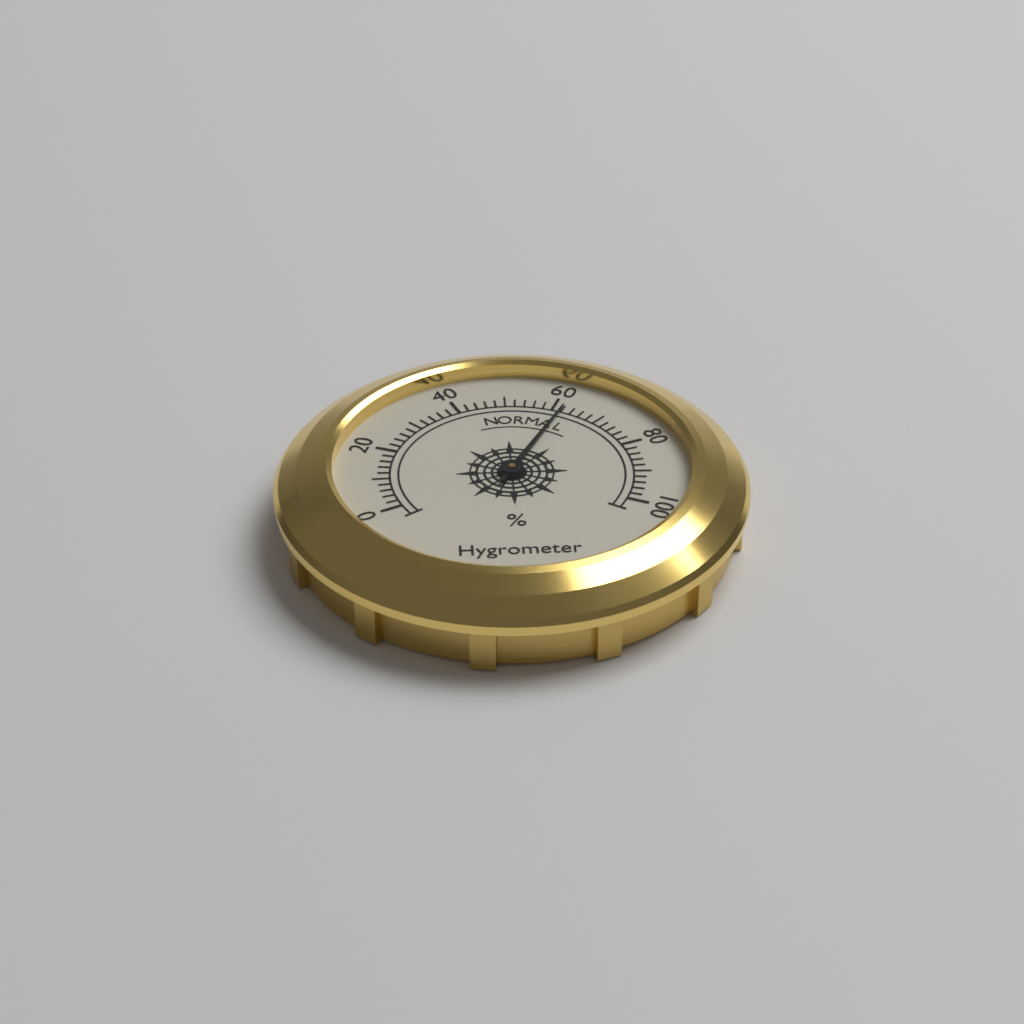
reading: 62 %
